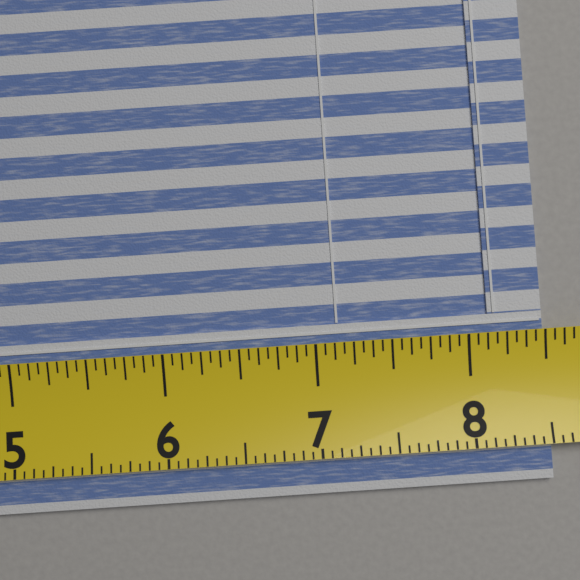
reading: 8.5000 (no unit)
